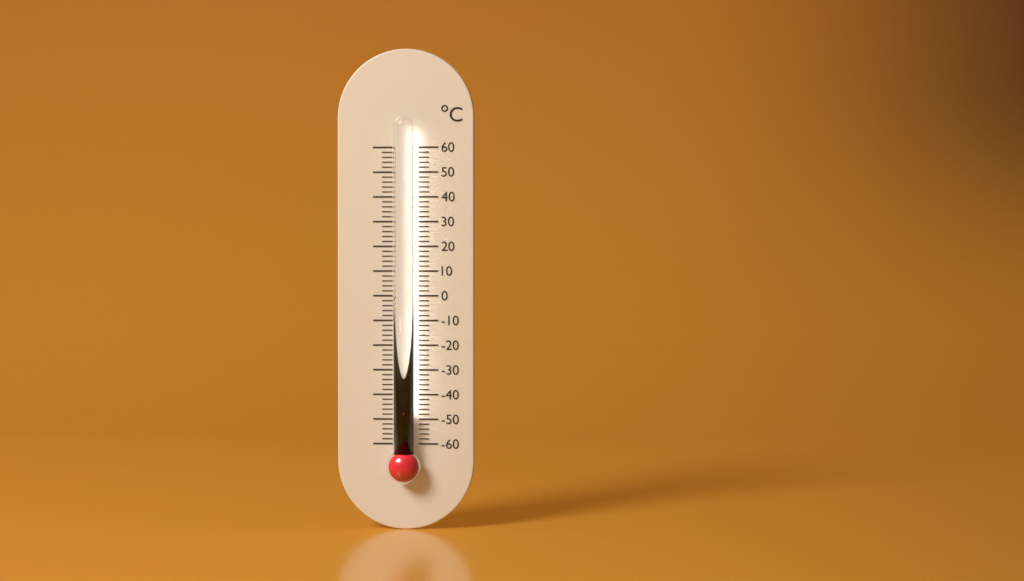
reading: -46 °C
